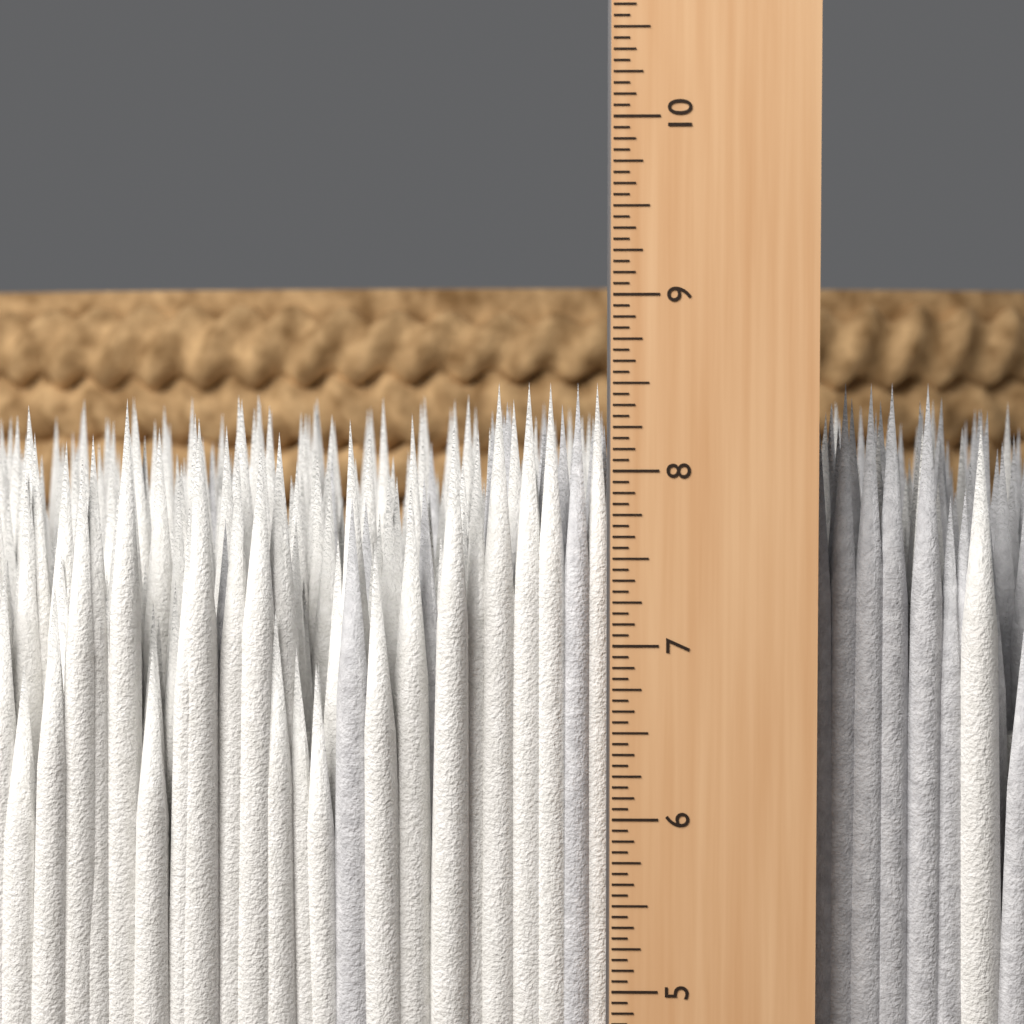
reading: 8.5000 in
